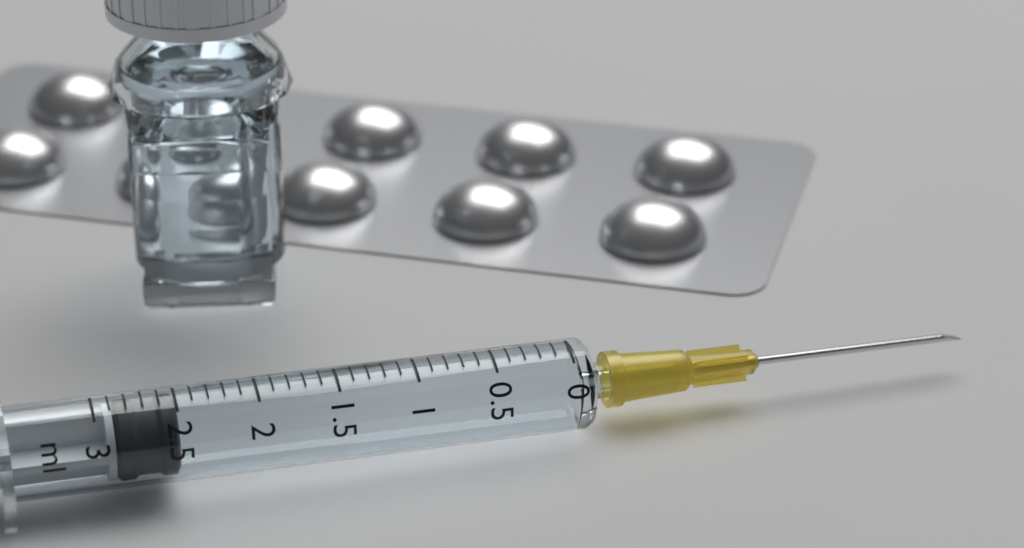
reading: 2.5 ml
